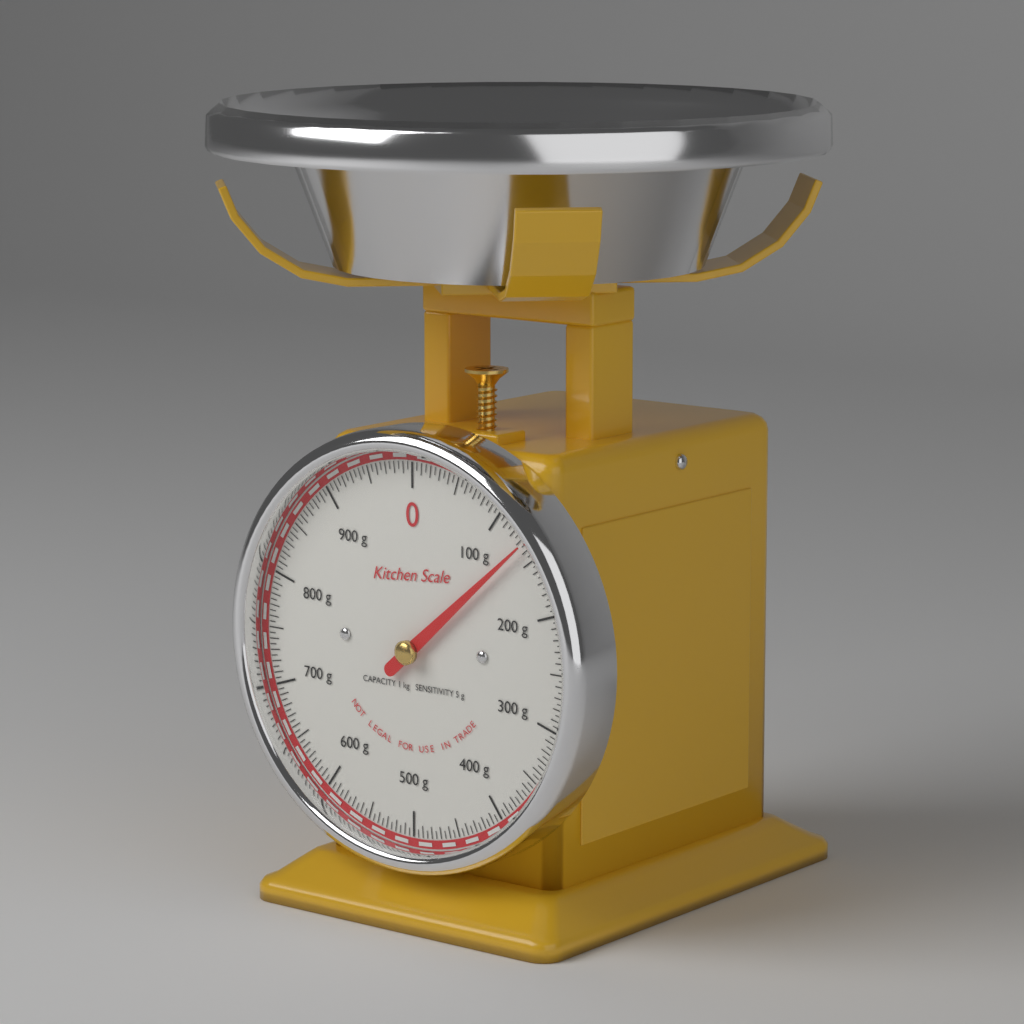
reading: 135 g
